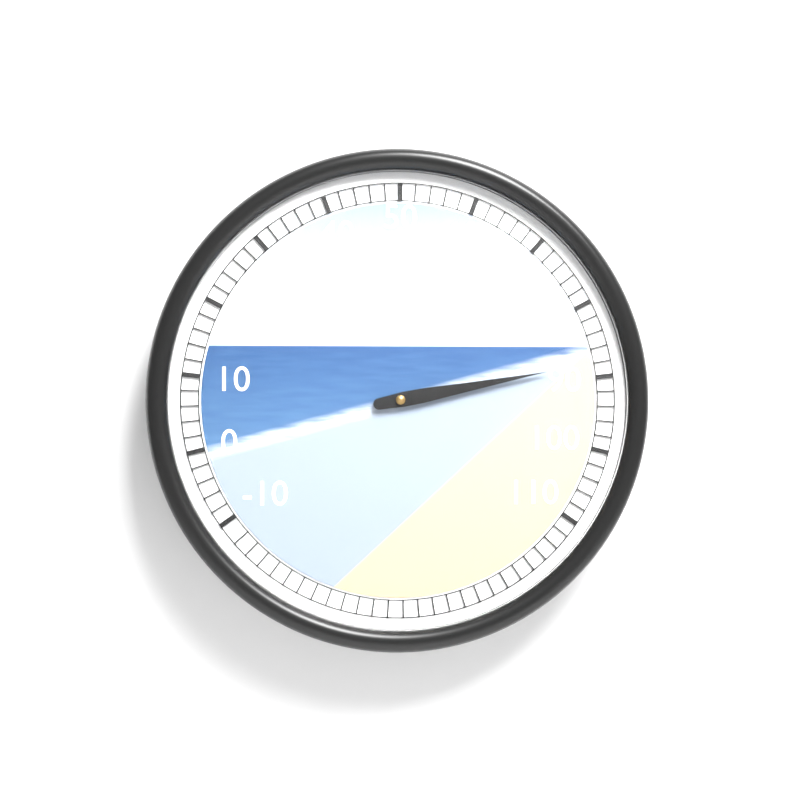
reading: 88 (no unit)
